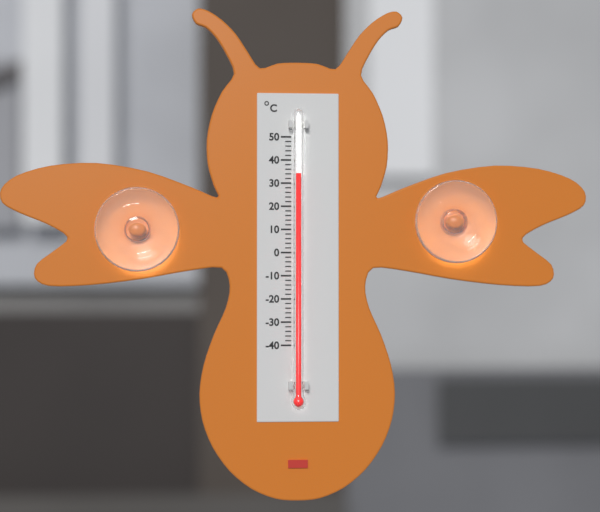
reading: 34 °C
